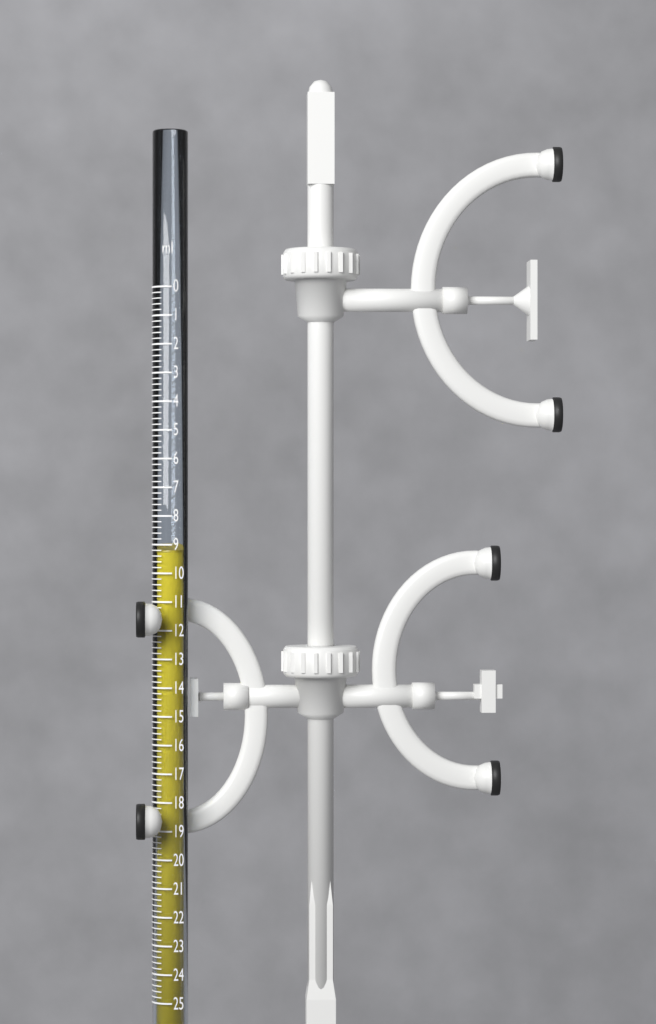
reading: 9.2 ml
